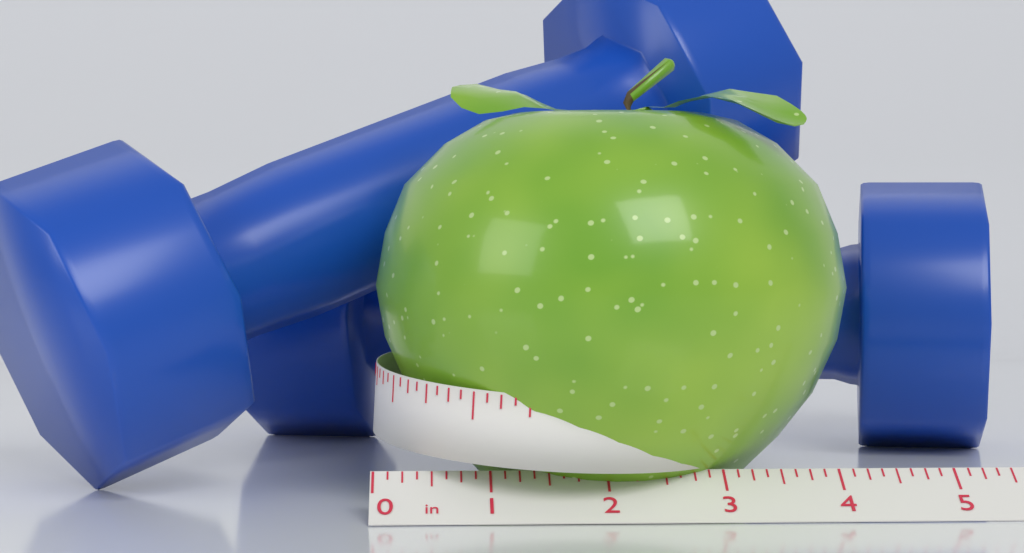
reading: 4.250 in
